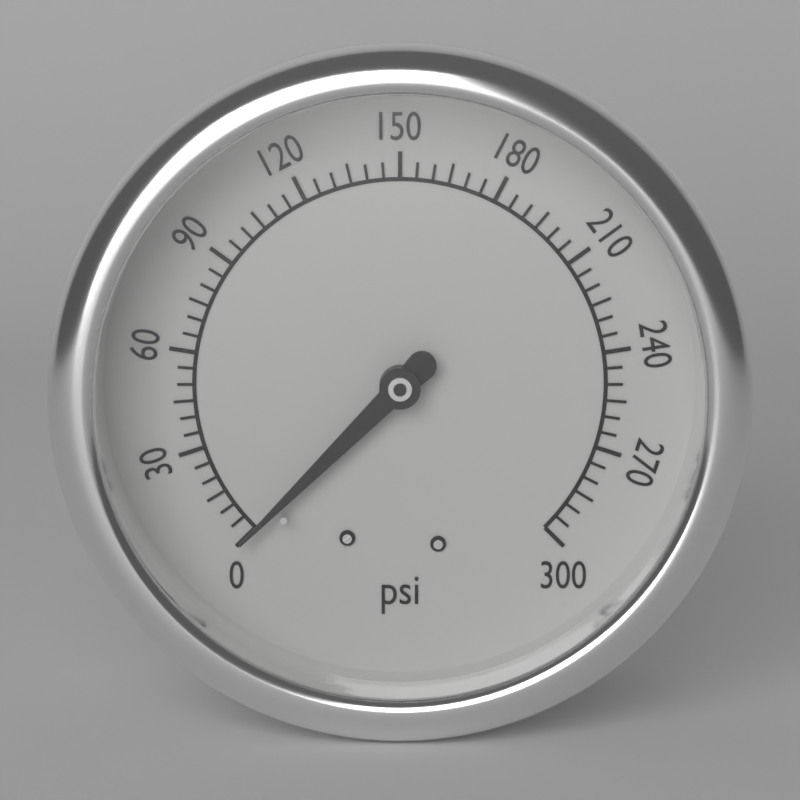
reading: 0 psi
